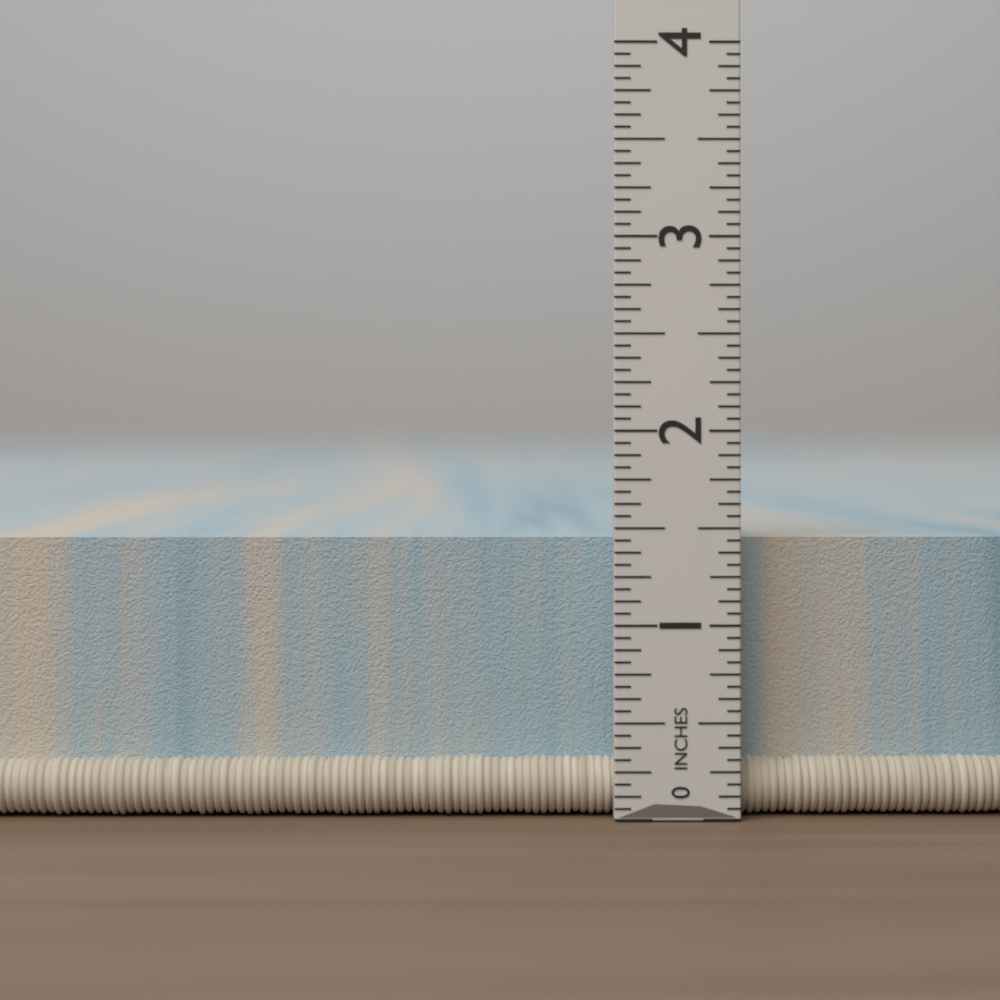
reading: 1.4375 in
